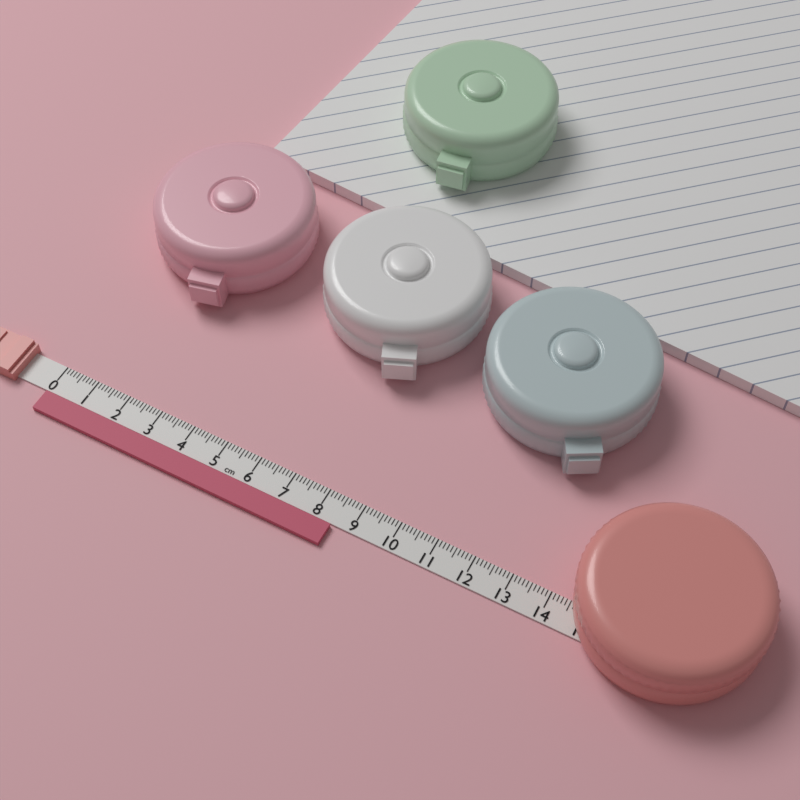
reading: 8.5 cm
